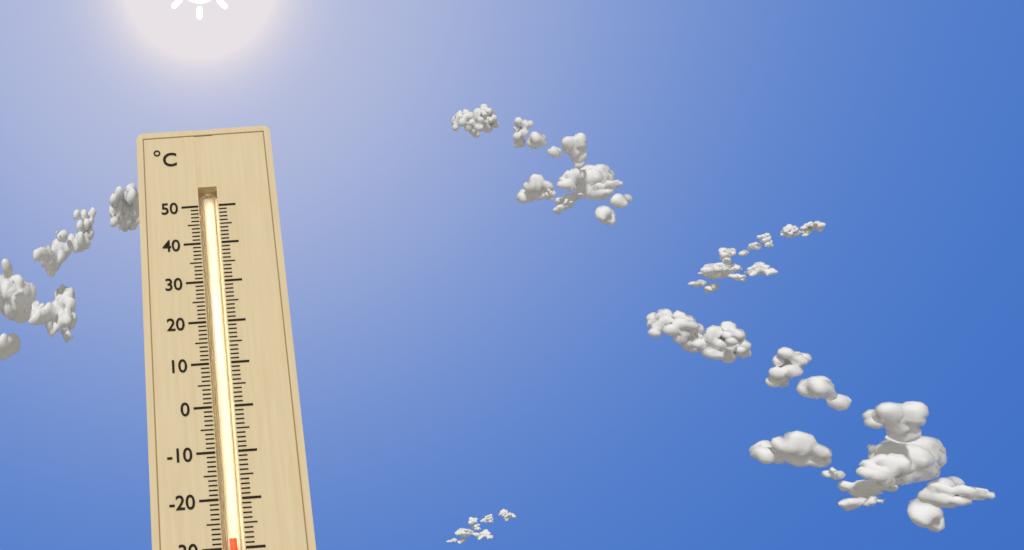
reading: -28 °C
